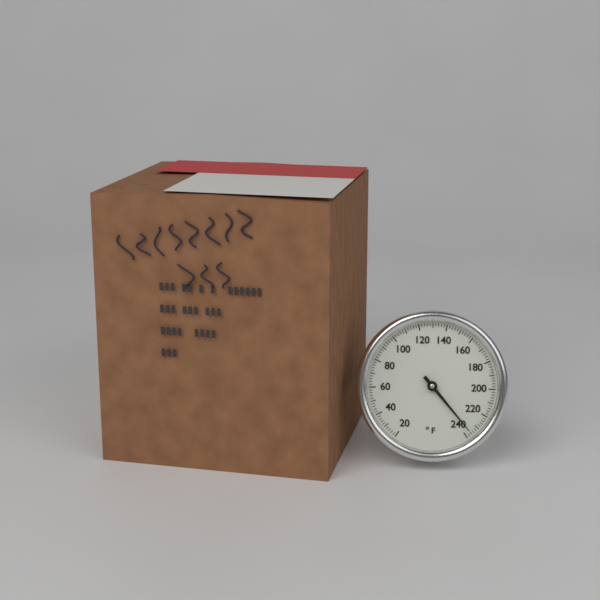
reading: 236 °F
